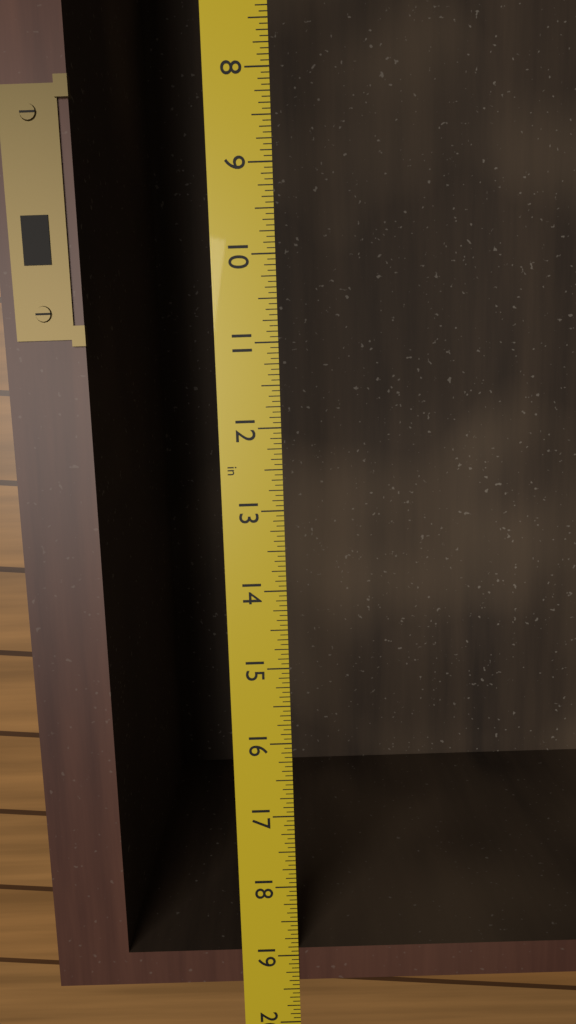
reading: 19.3750 in
